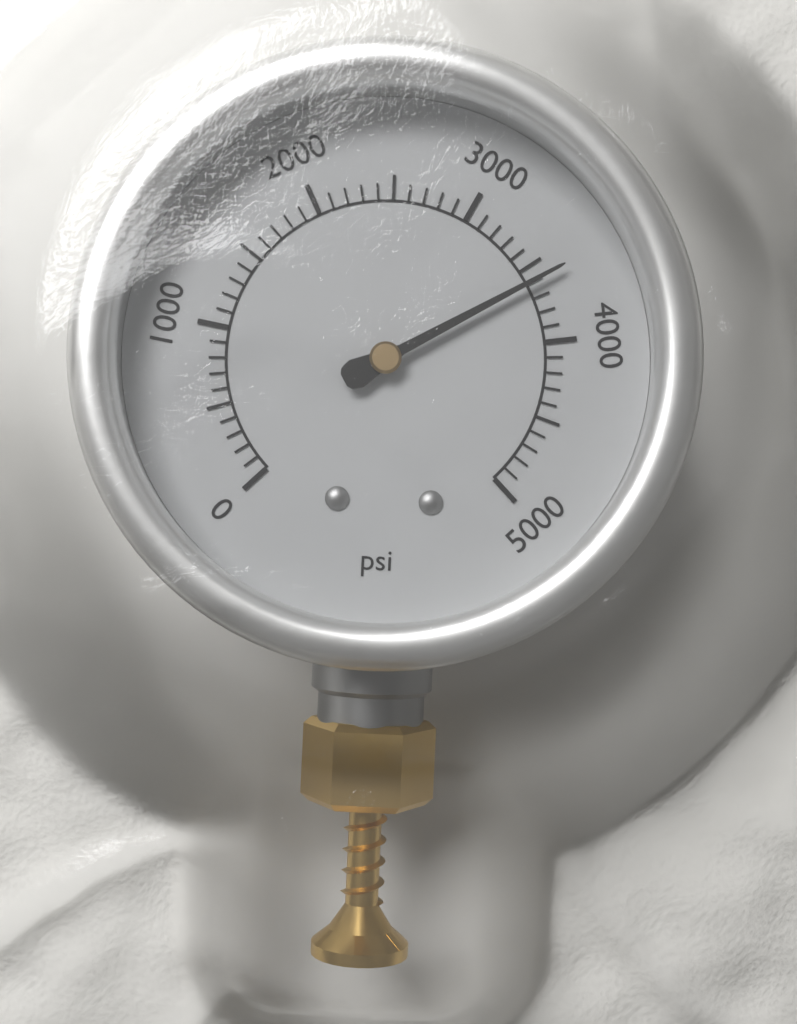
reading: 3600 psi
